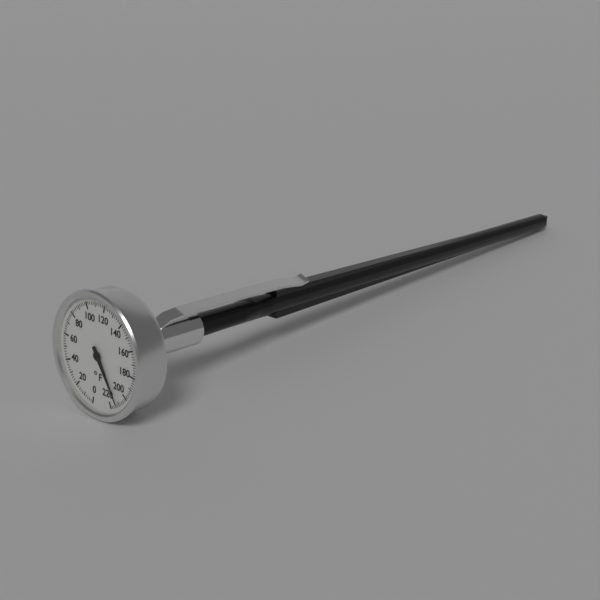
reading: 212 °F
